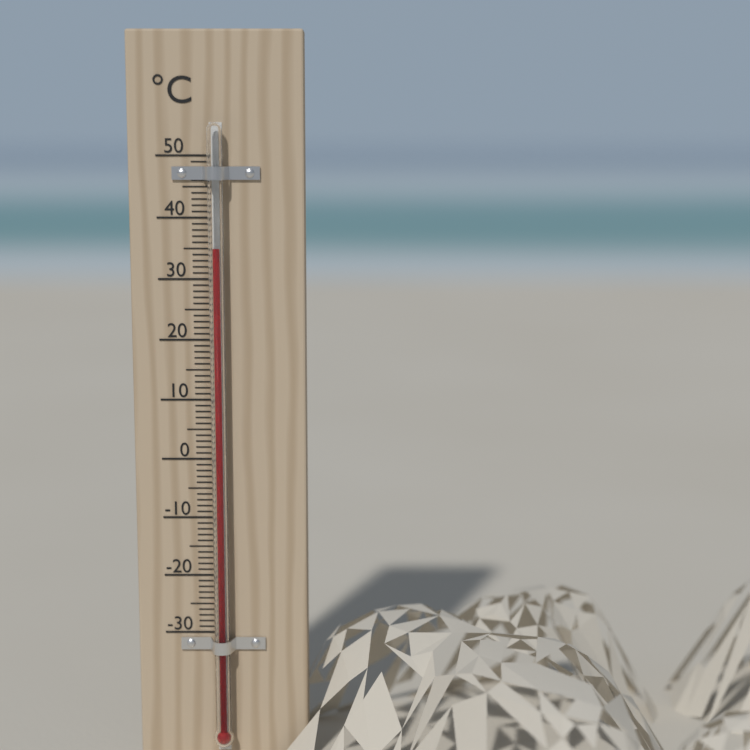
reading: 35 °C
